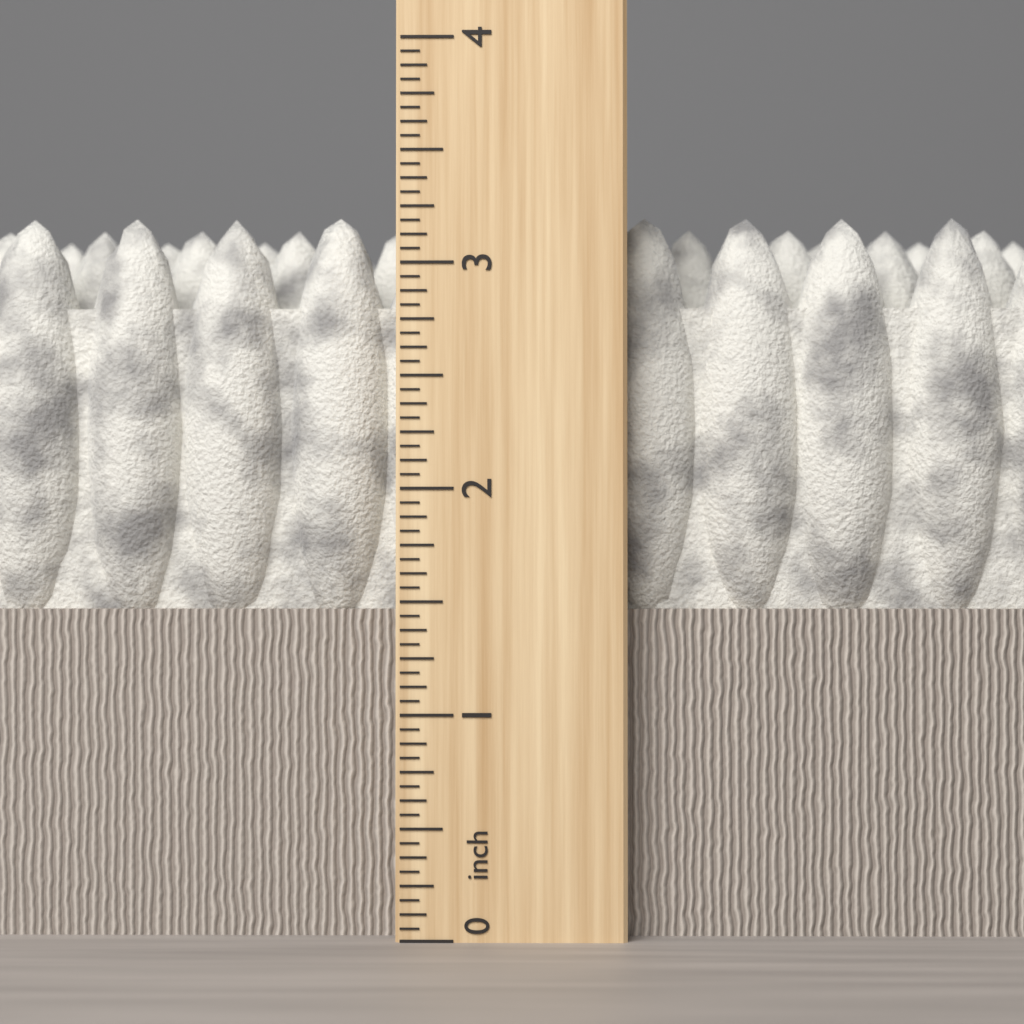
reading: 3.2500 inch
